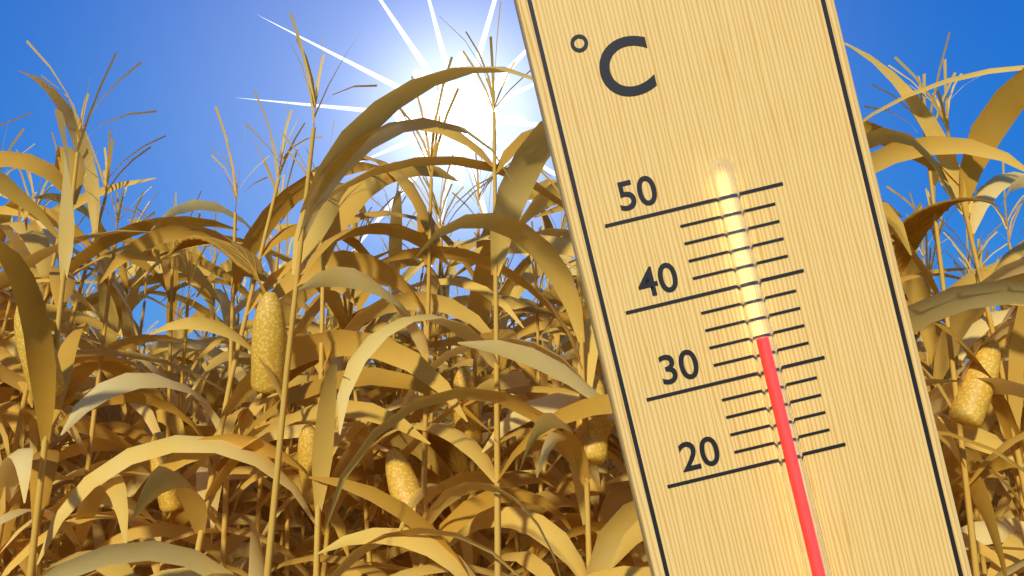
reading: 34 °C
